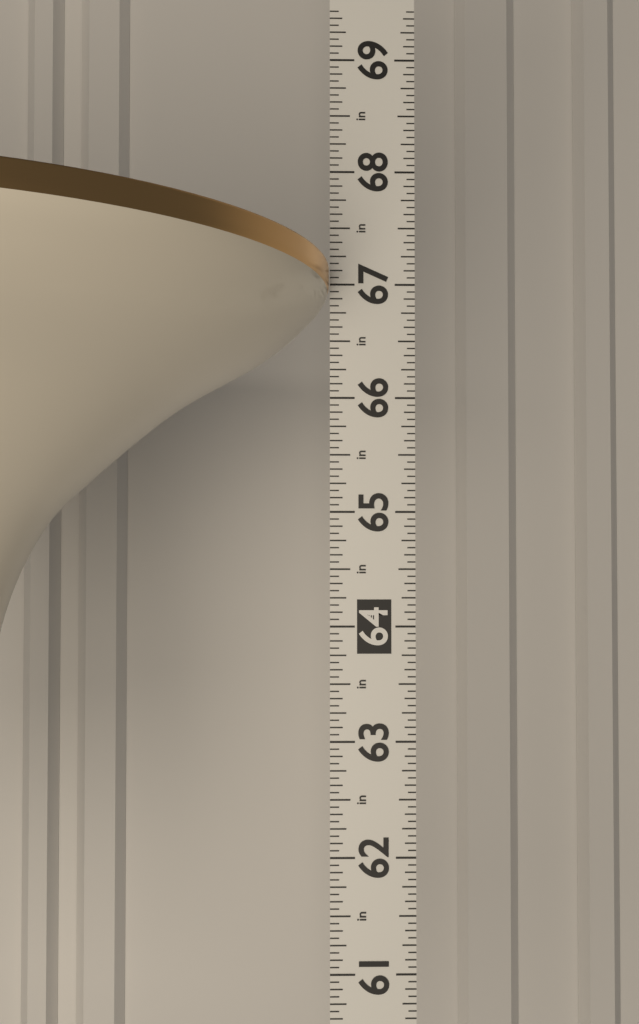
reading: 67.1250 in
